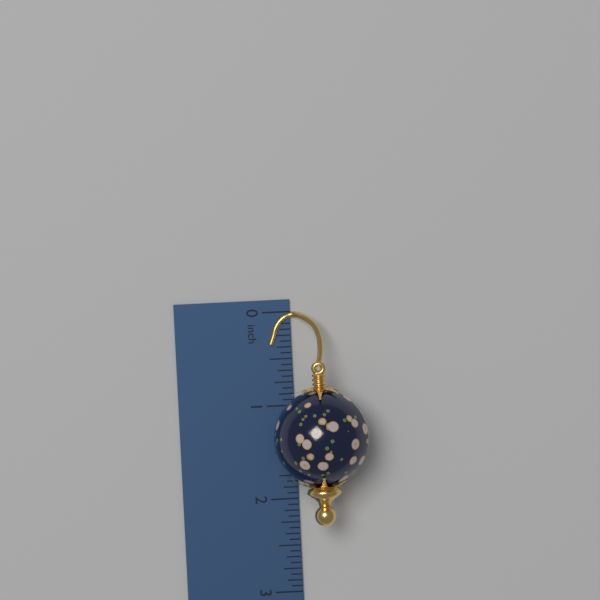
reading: 2.2500 inch
